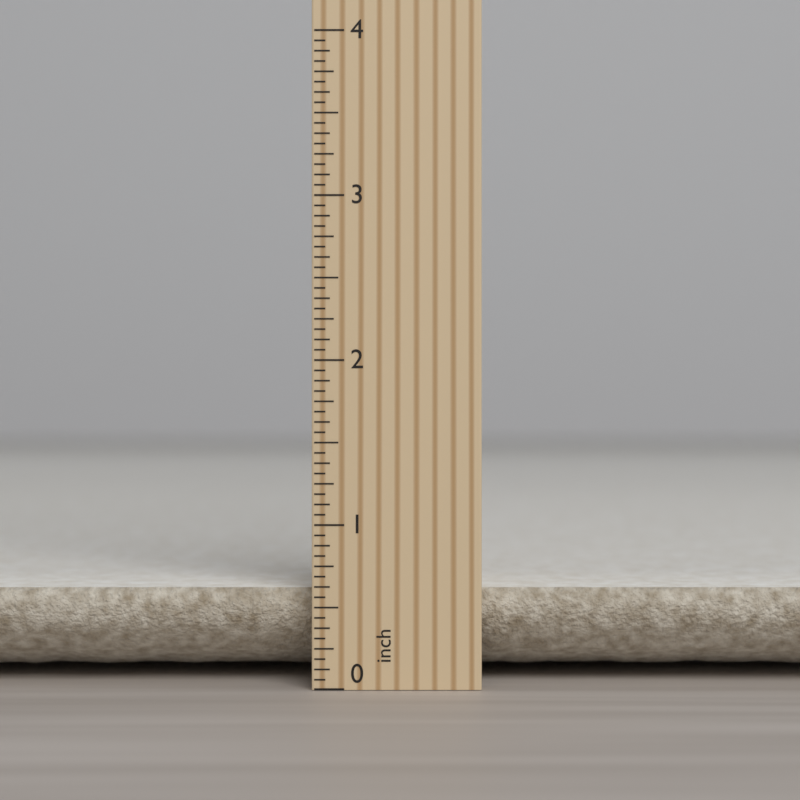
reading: 0.6000 inch
